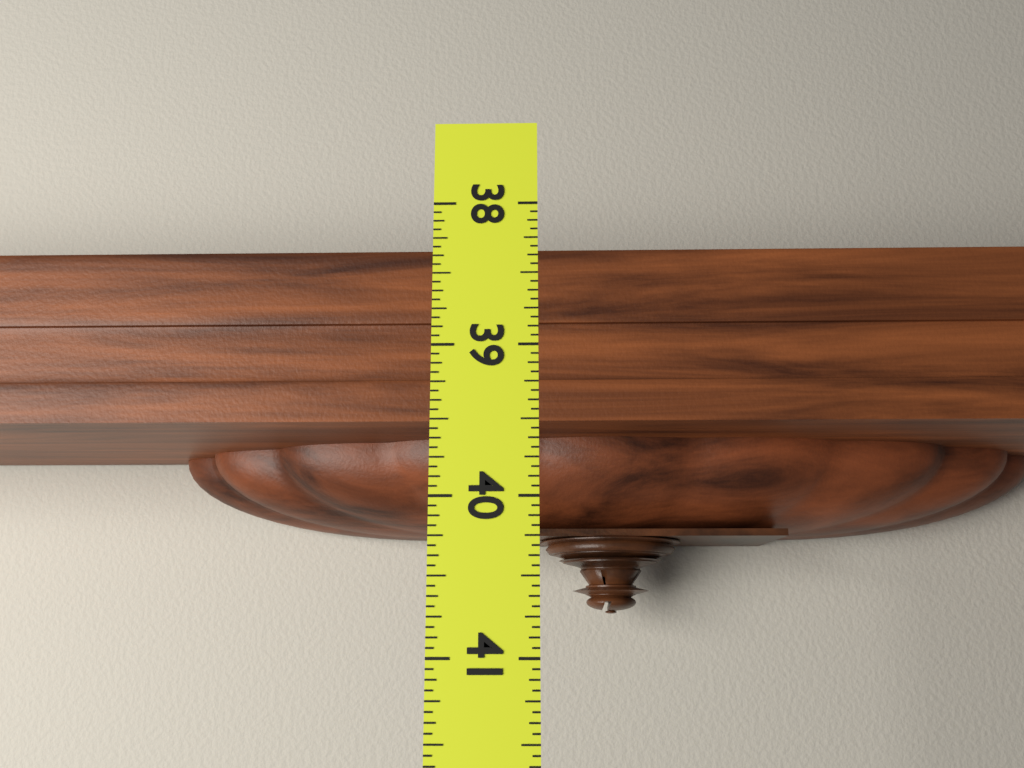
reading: 40.6250 (no unit)
